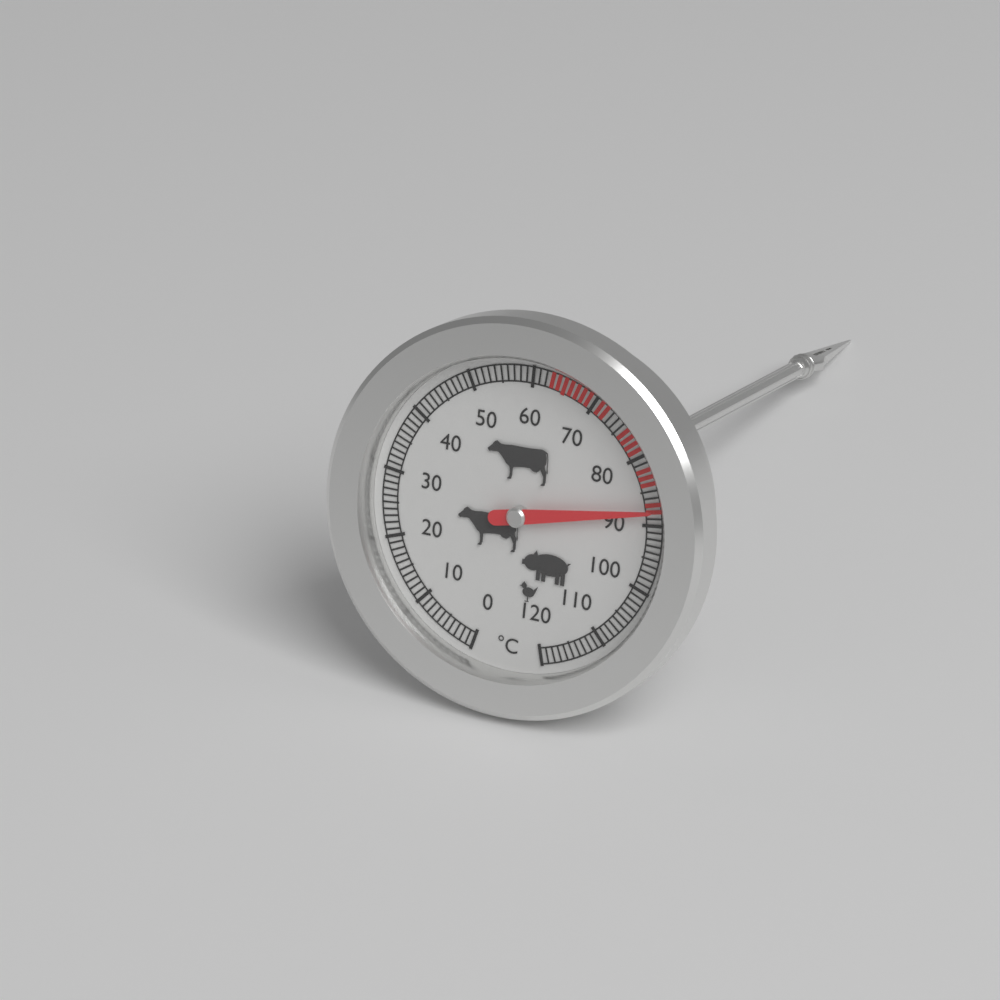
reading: 88 °C
